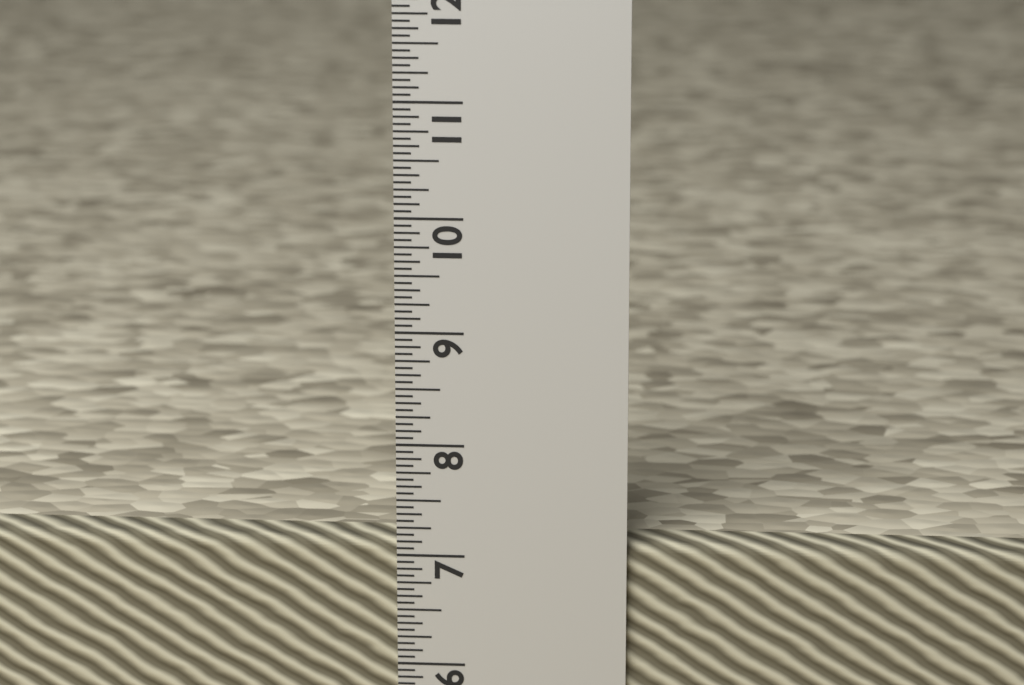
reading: 7.1250 in
